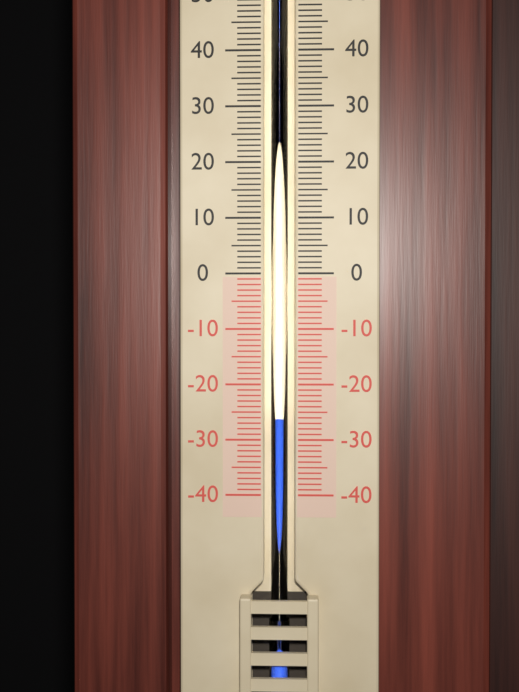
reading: -26 (no unit)
